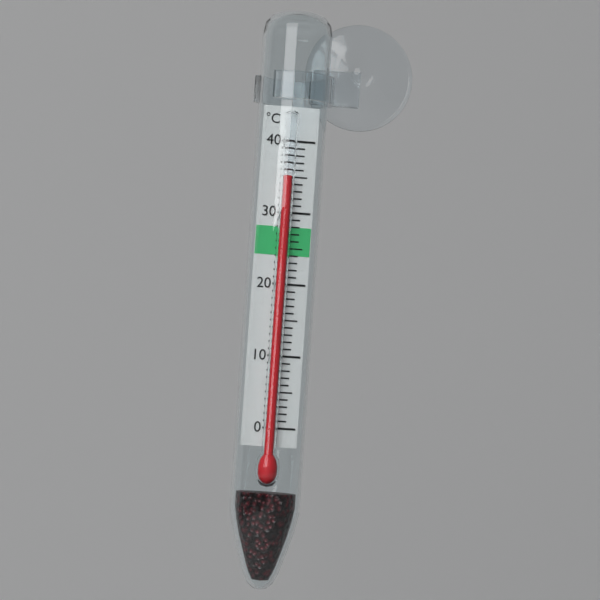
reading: 35 °C
